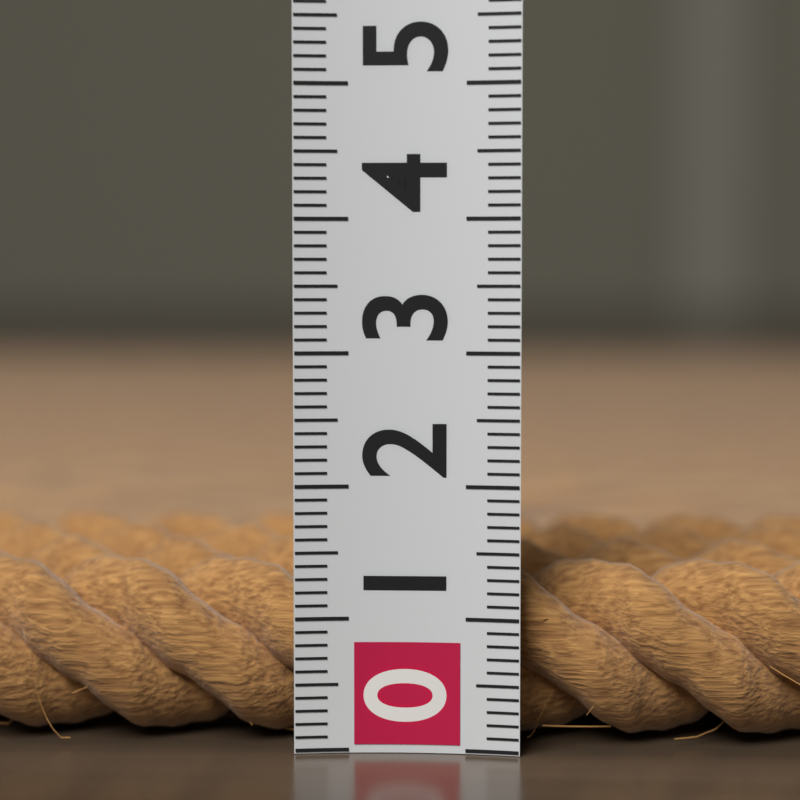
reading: 1.4 (no unit)
